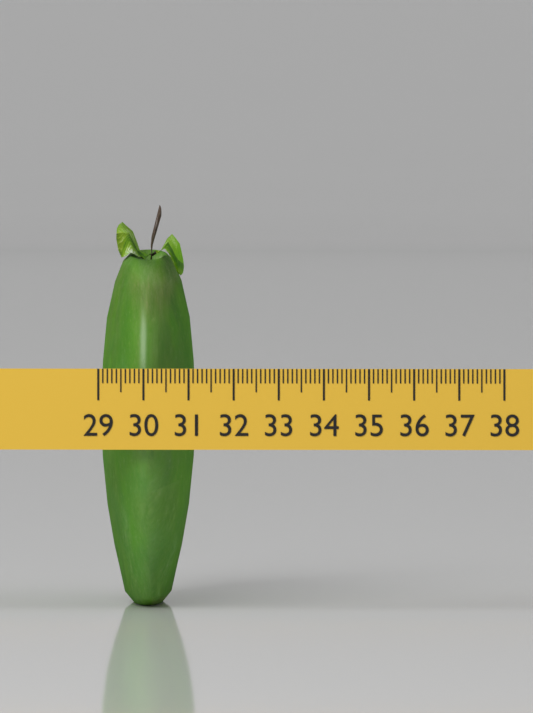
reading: 31.1 (no unit)
